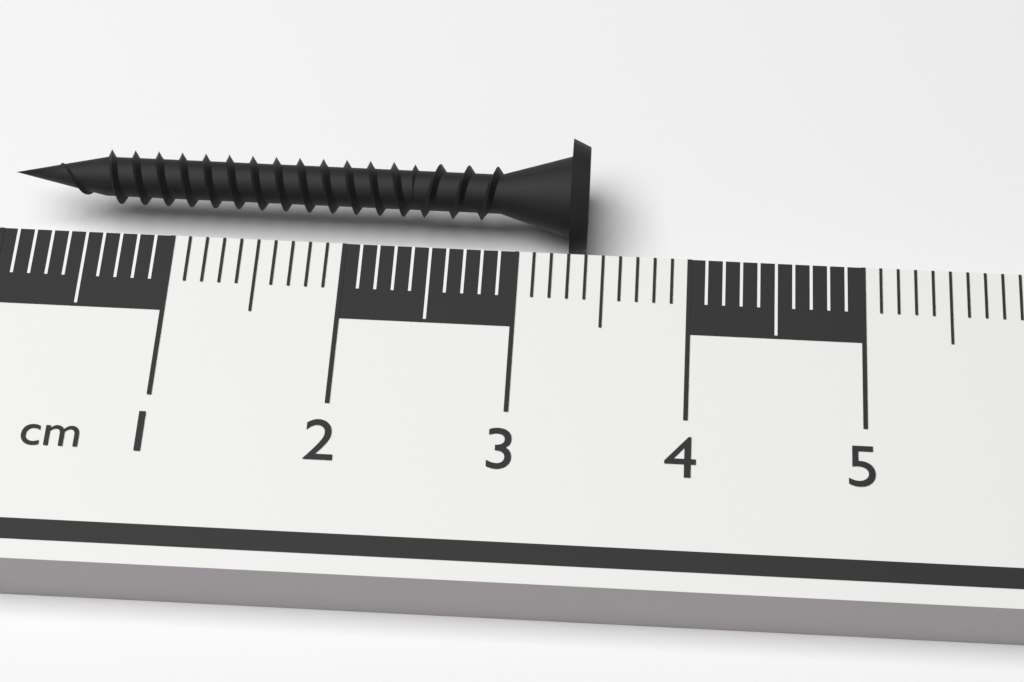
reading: 3.4 cm
